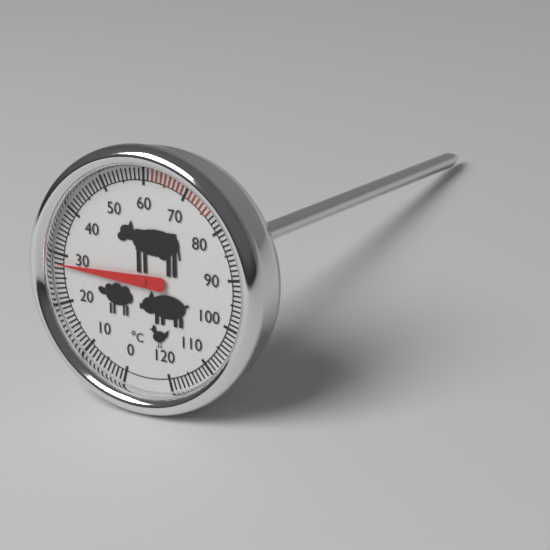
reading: 28 °C
